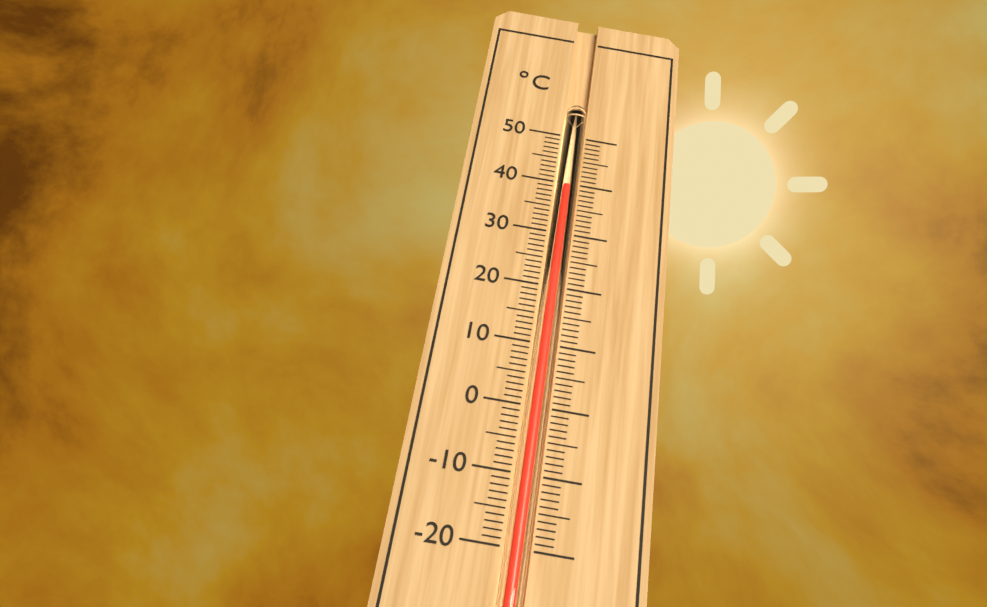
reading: 39.5 °C
